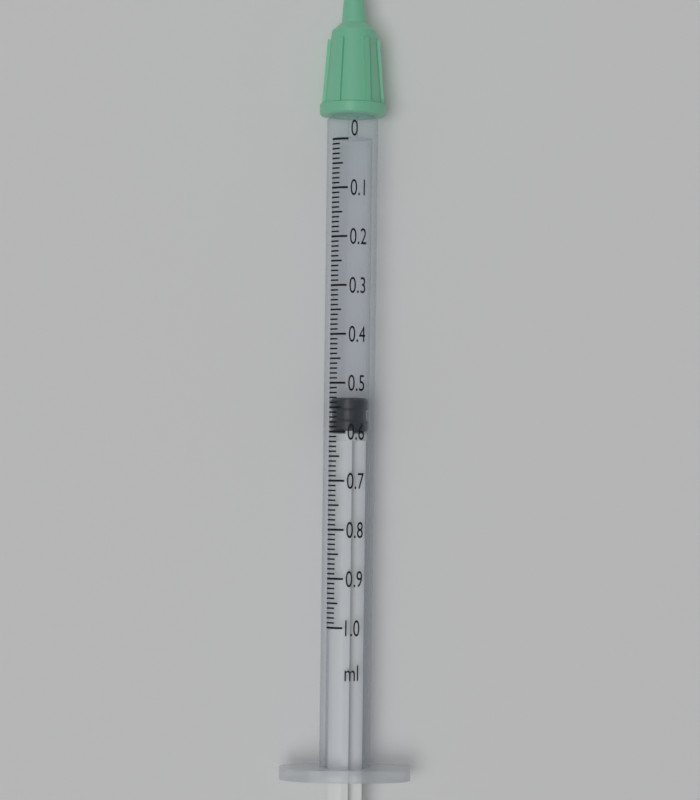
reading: 0.53 ml
